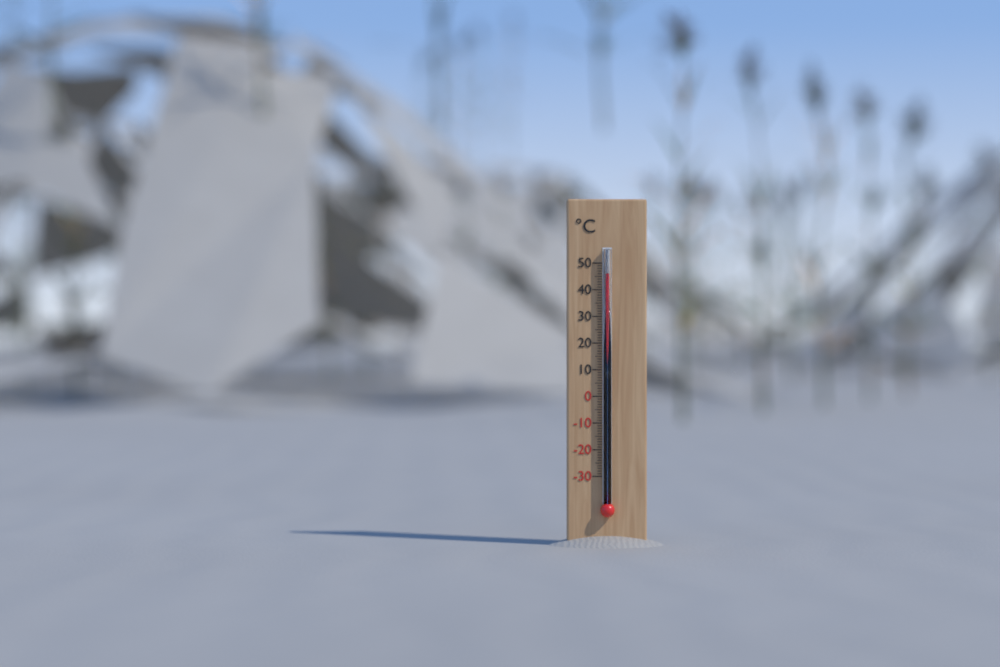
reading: 46 °C
